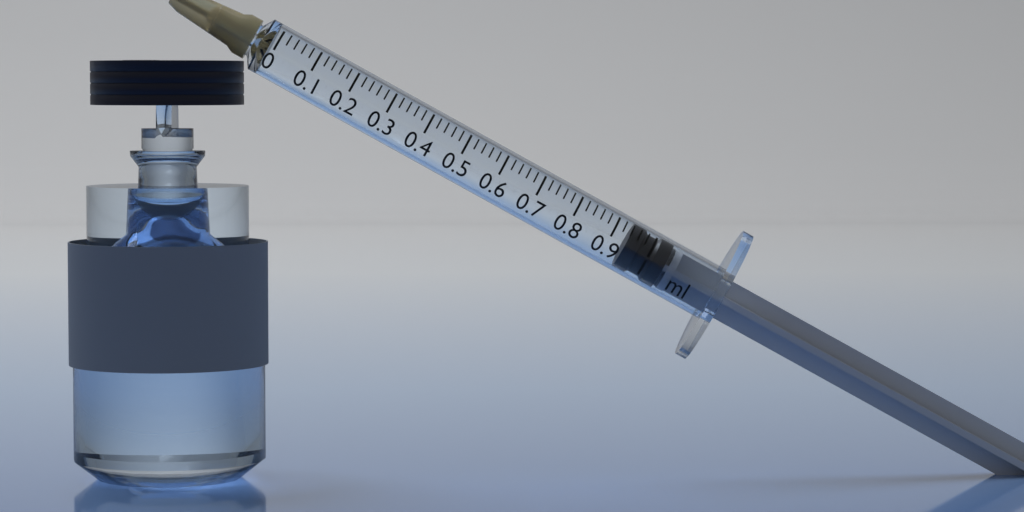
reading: 0.94 ml
